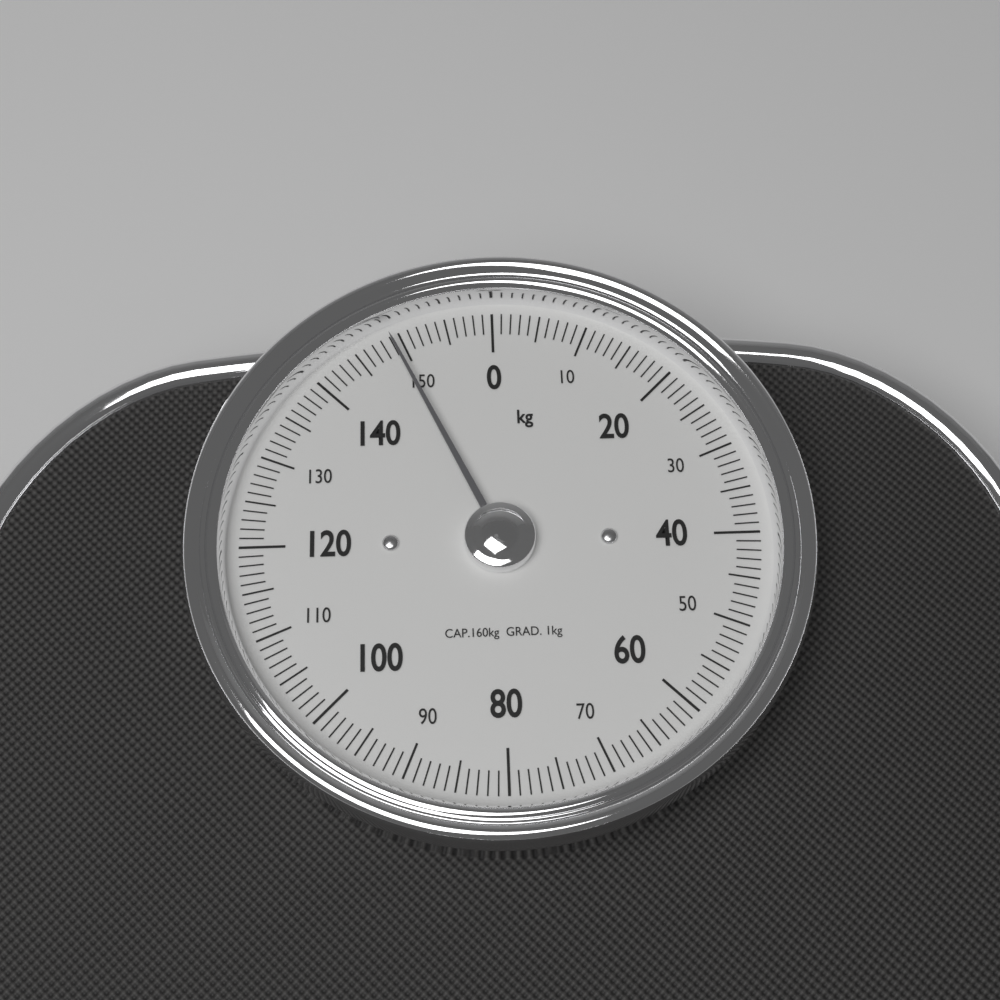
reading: 149 kg
